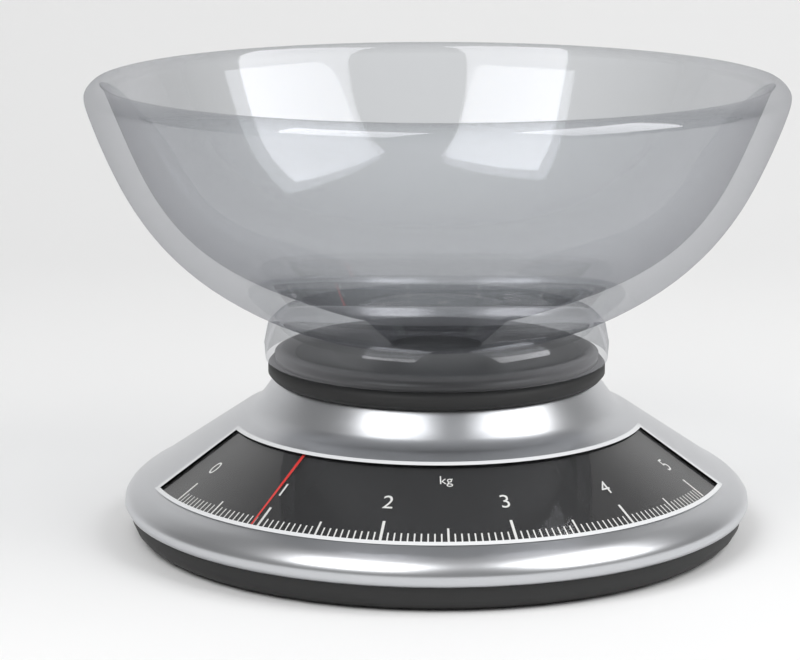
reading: 0.95 kg
